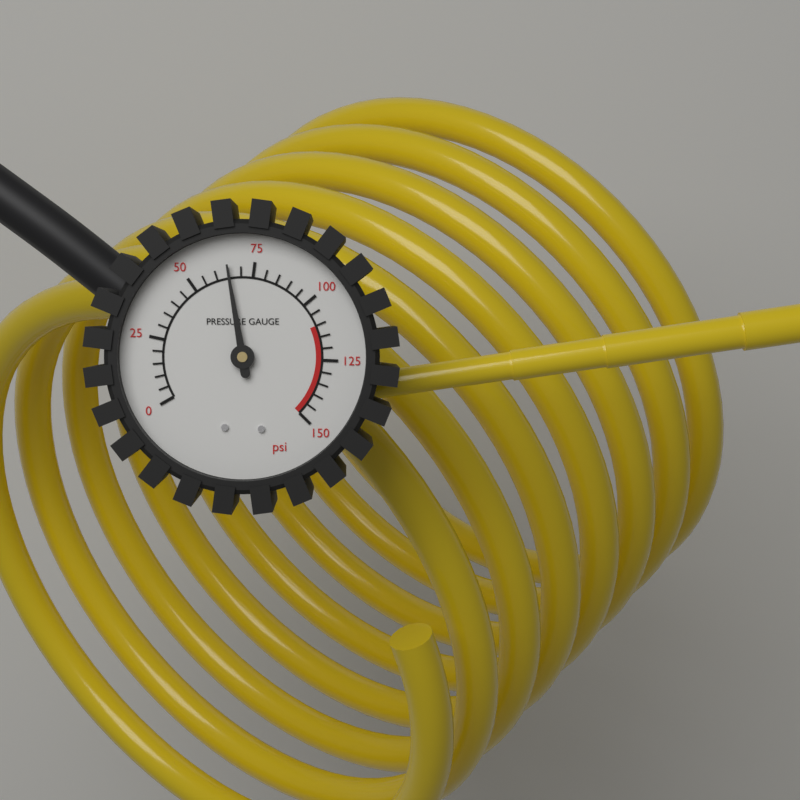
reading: 65 psi
